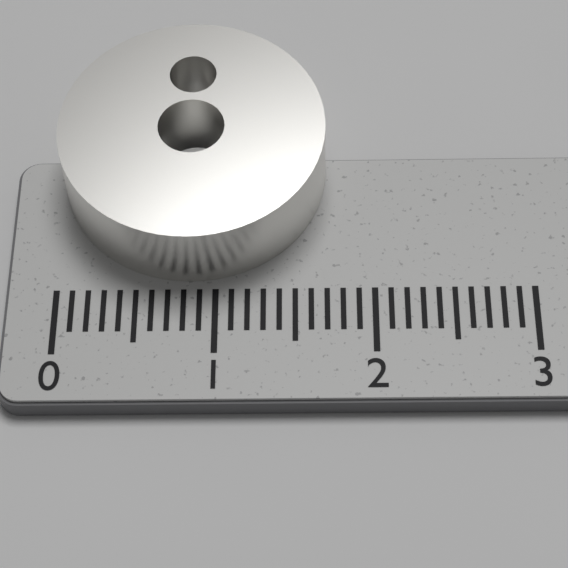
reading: 1.7 (no unit)
